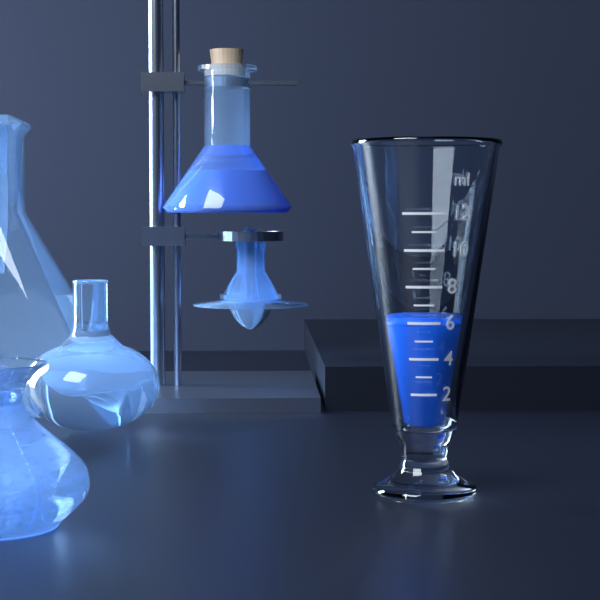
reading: 6 ml
